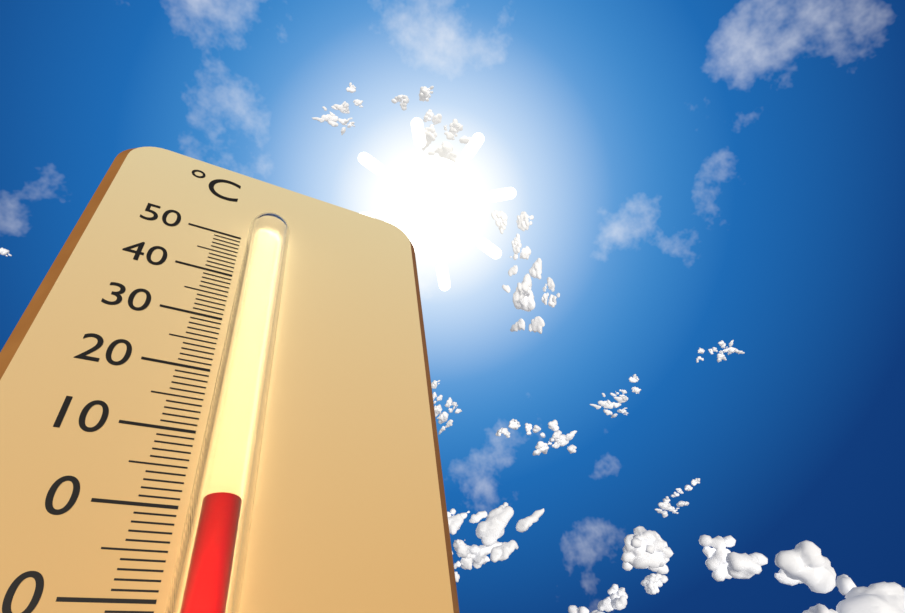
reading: 0 °C
